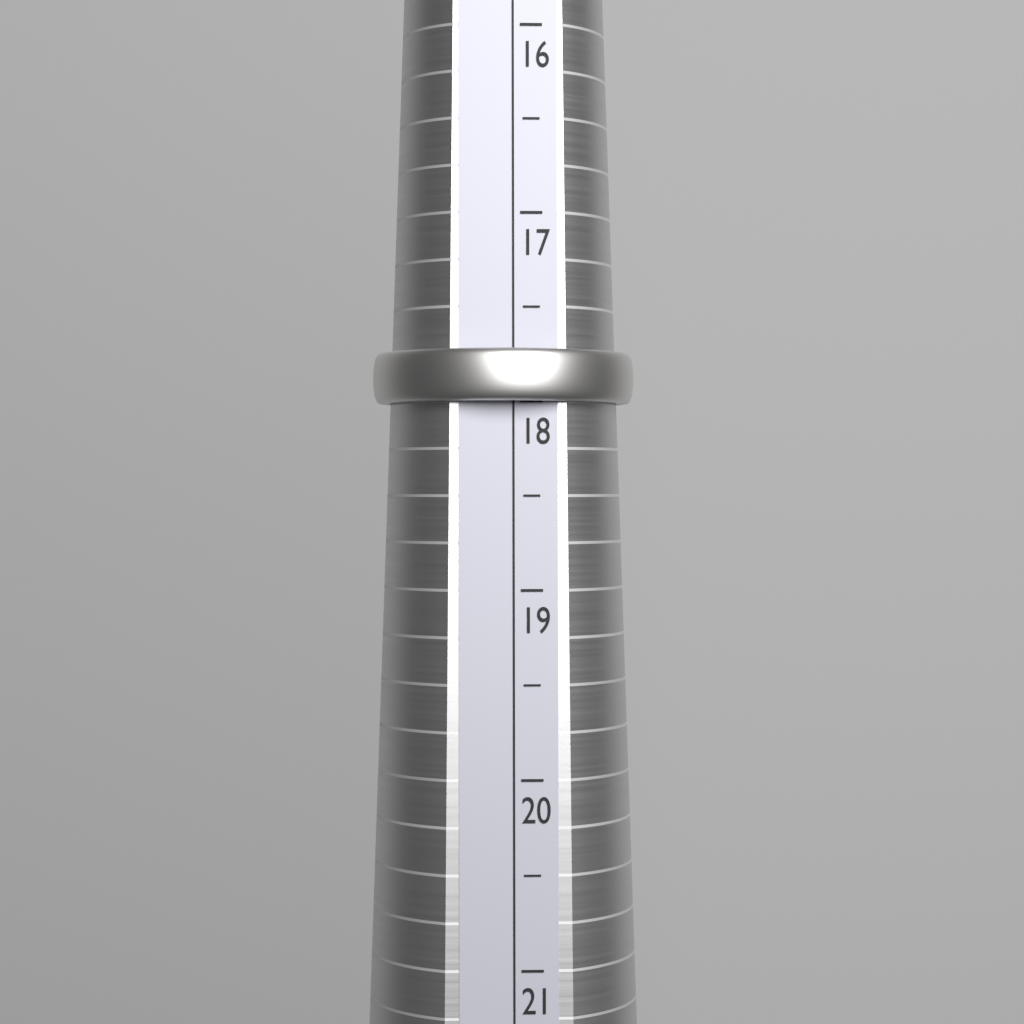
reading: 18.0 (no unit)
